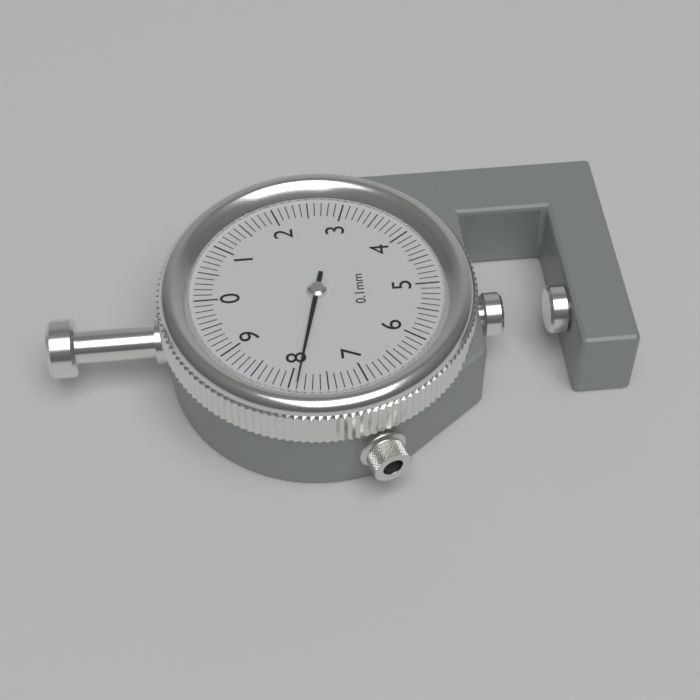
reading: 7.9 mm
